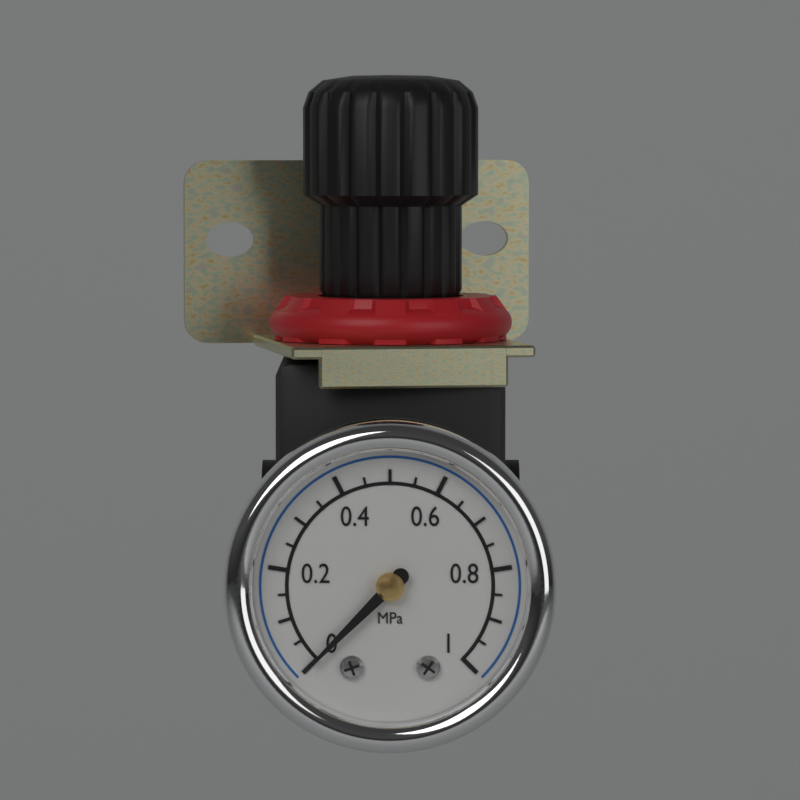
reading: 0.00 MPa
